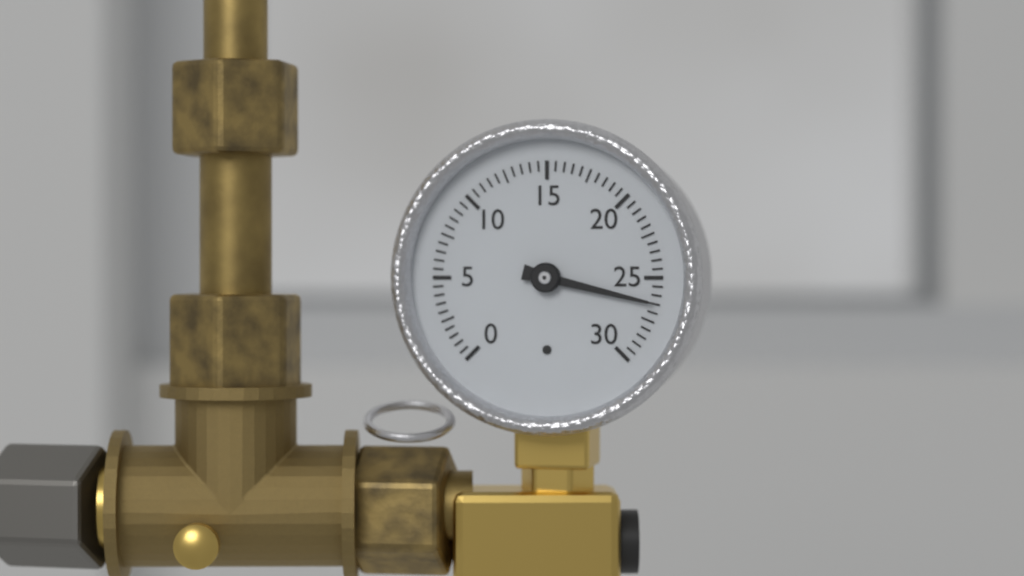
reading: 26.5 (no unit)
